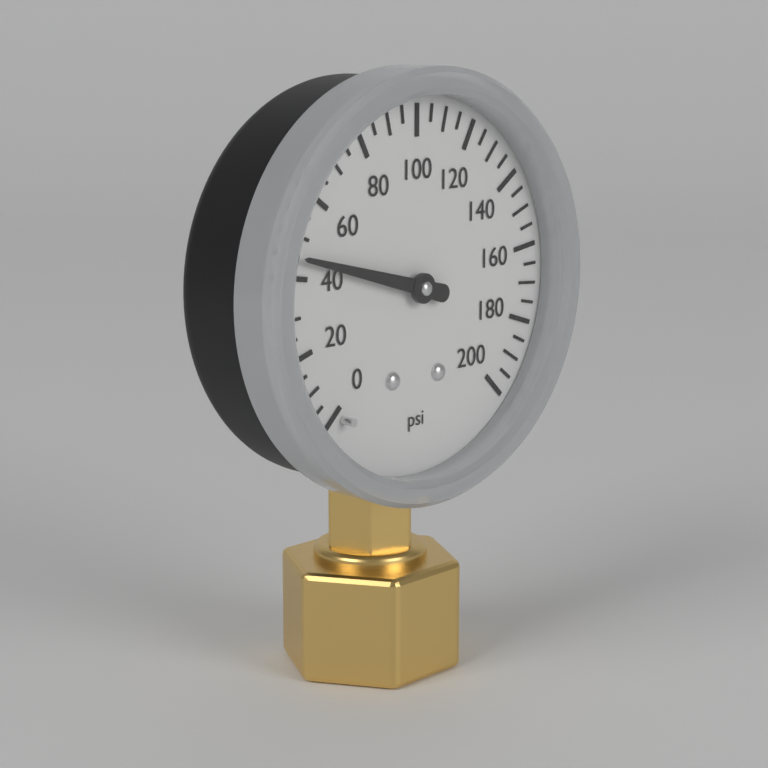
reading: 45 psi
